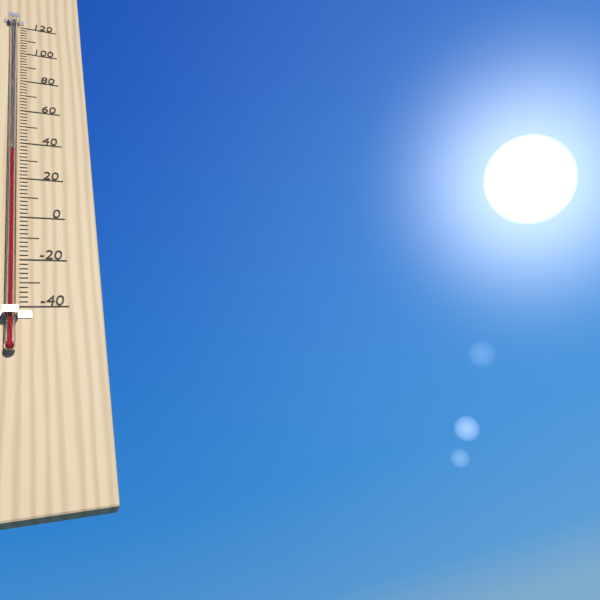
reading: 34 °F
